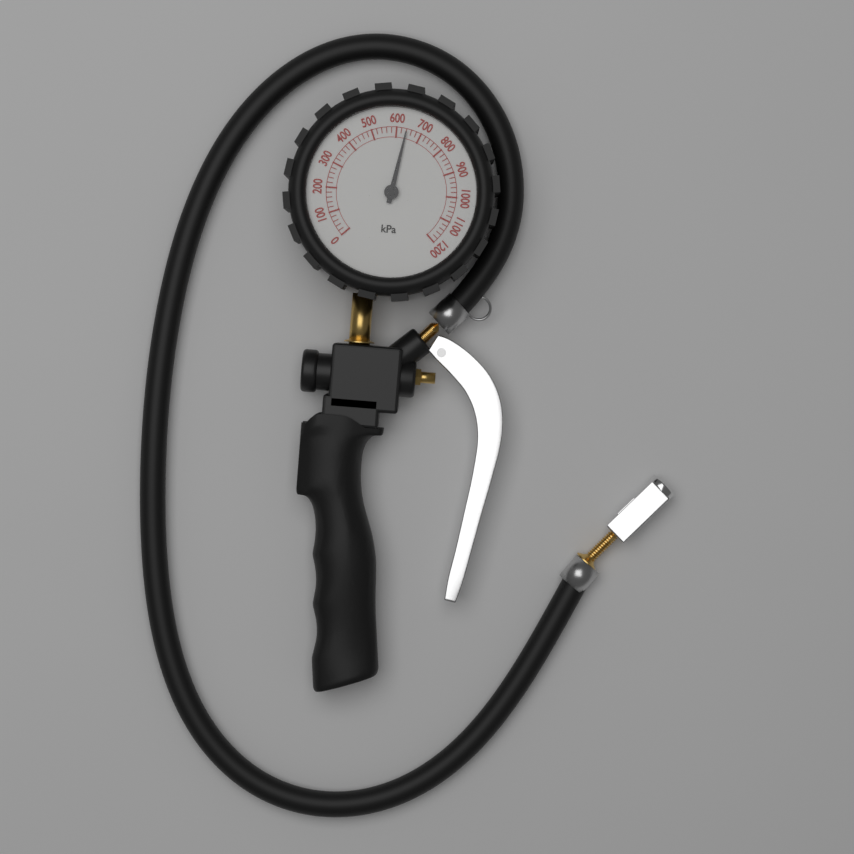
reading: 640 kPa
